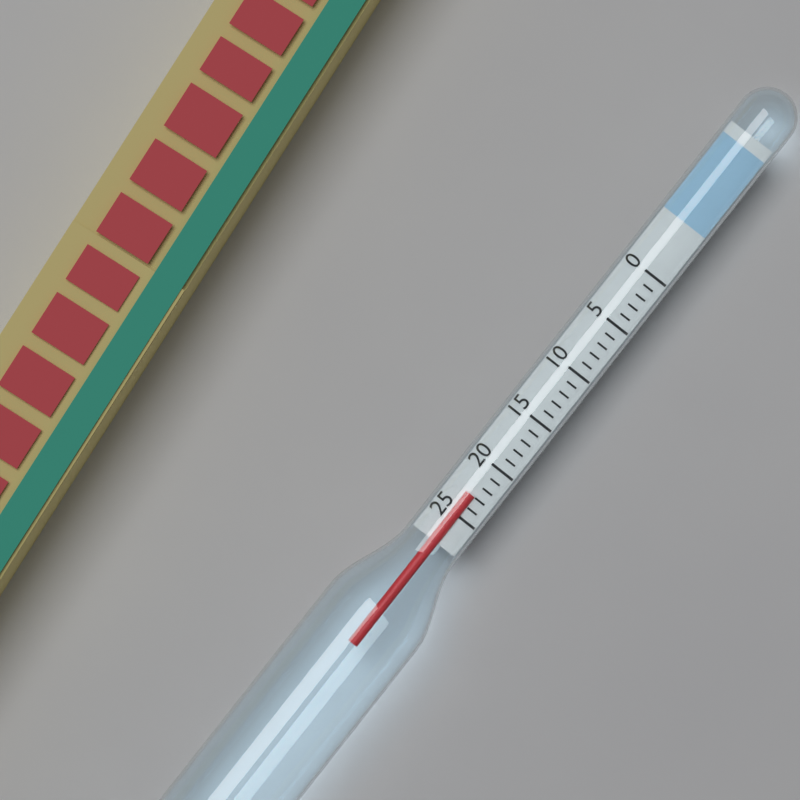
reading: 23 (no unit)
